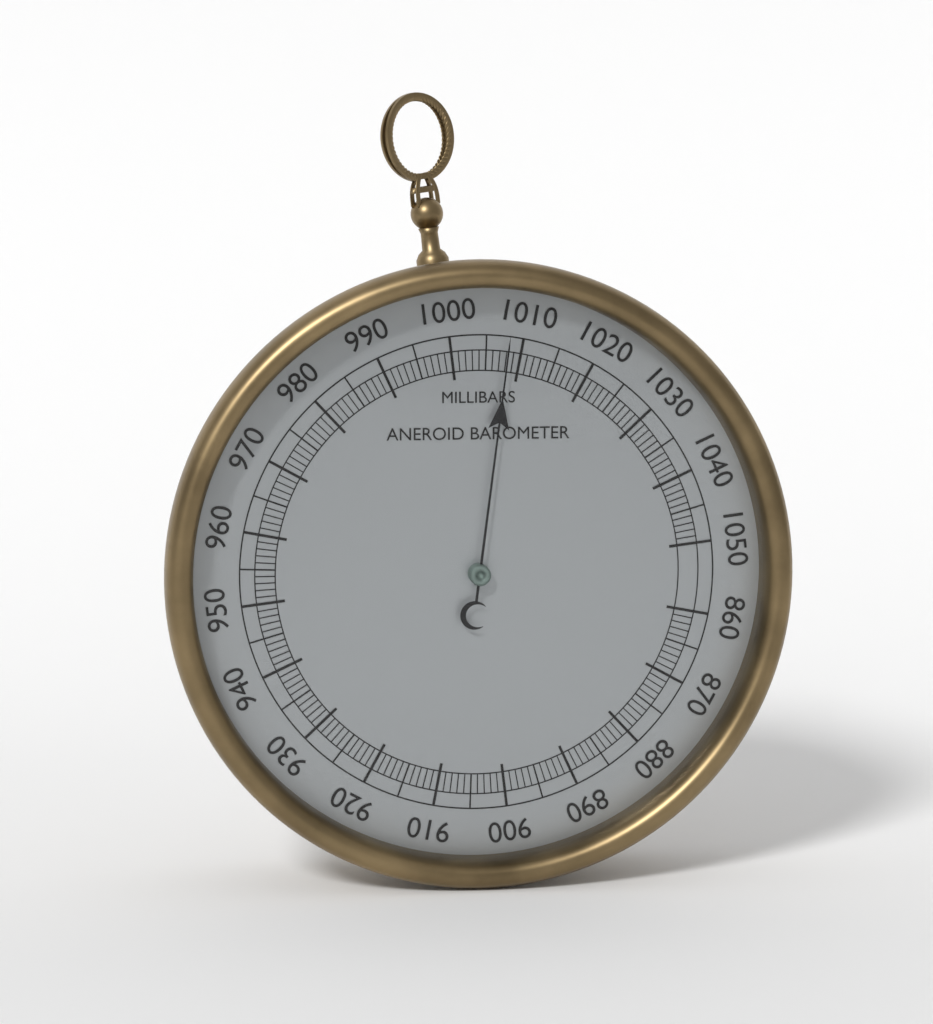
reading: 1008 mbar
